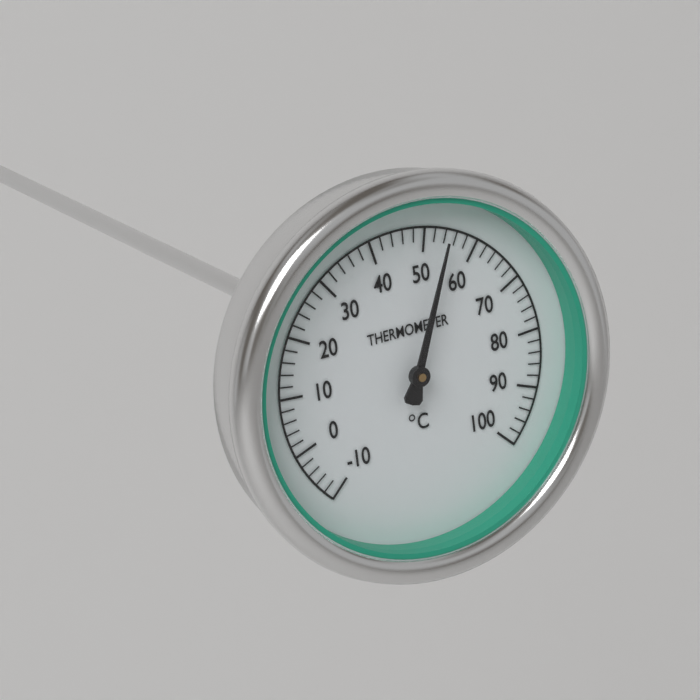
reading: 54 °C
